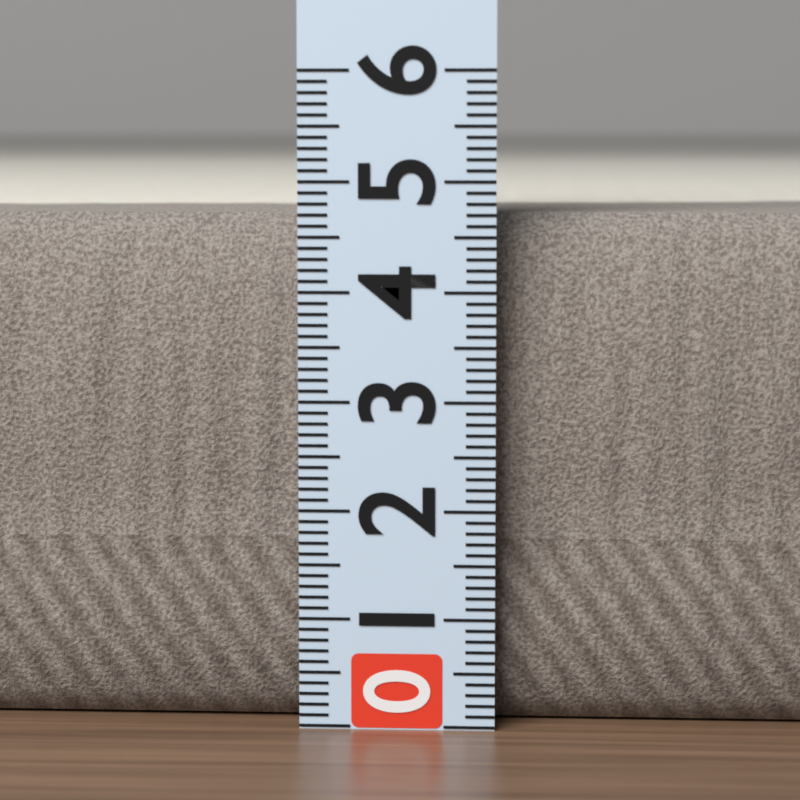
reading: 4.7 (no unit)
